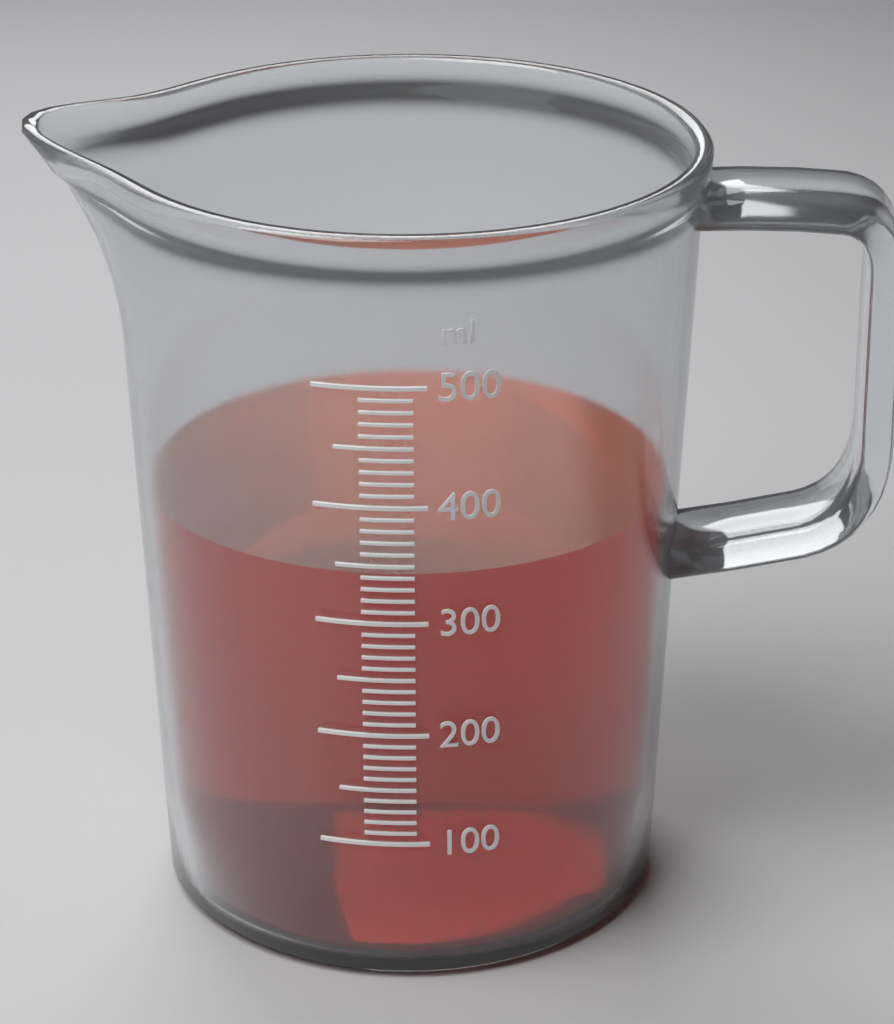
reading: 340 ml
